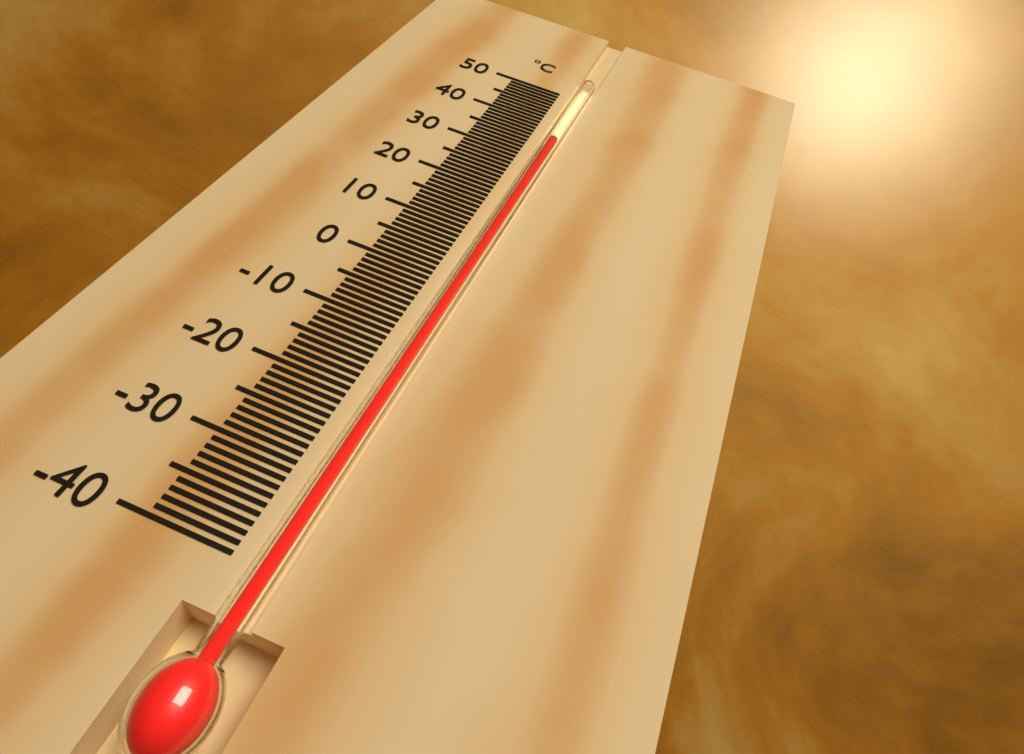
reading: 36 °C
